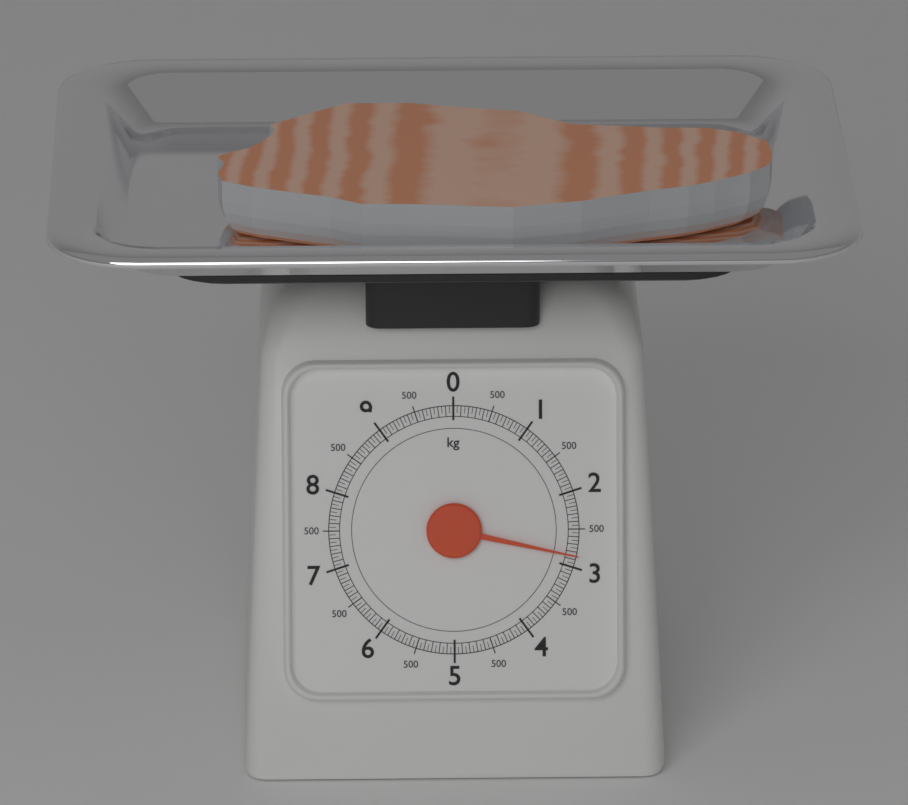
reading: 2.85 kg
